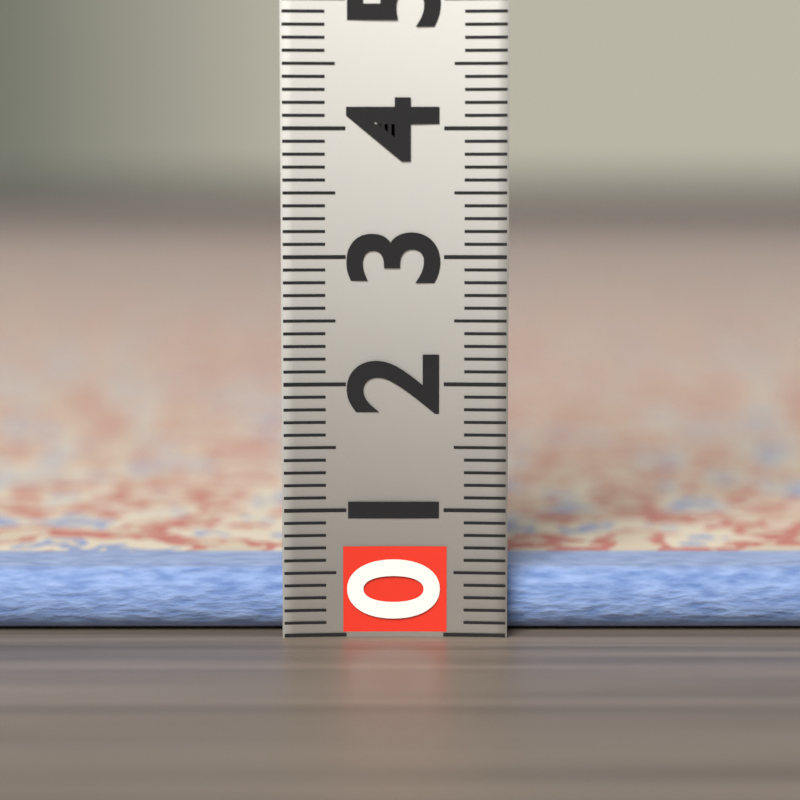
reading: 0.5 (no unit)
